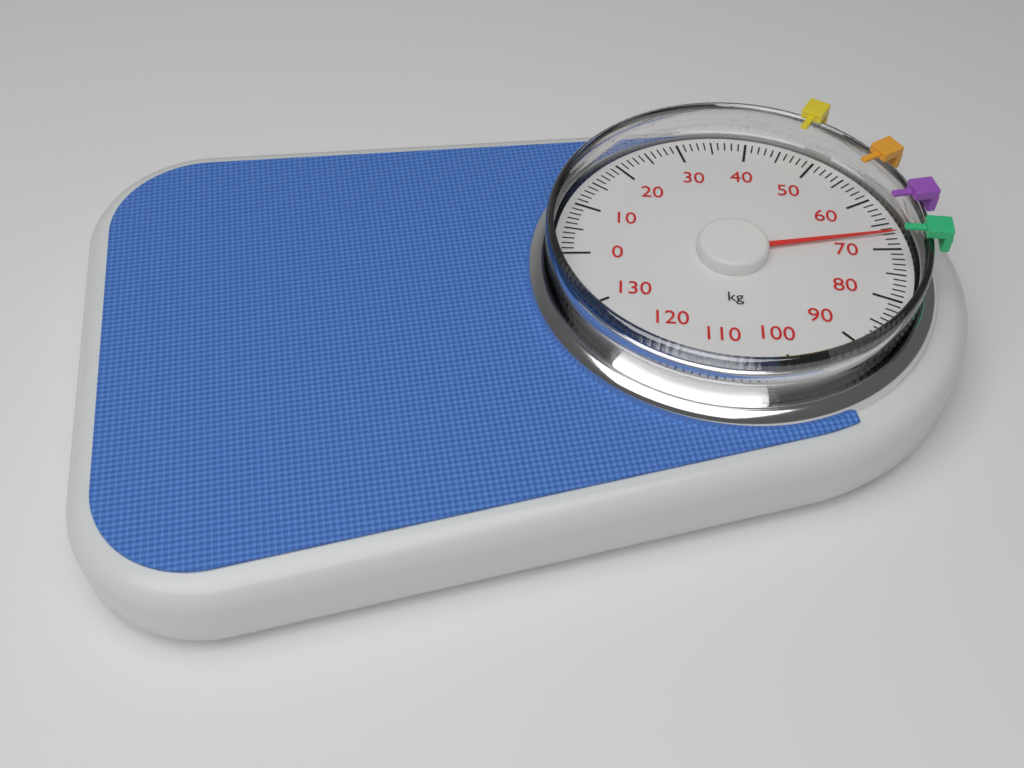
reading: 67 kg
